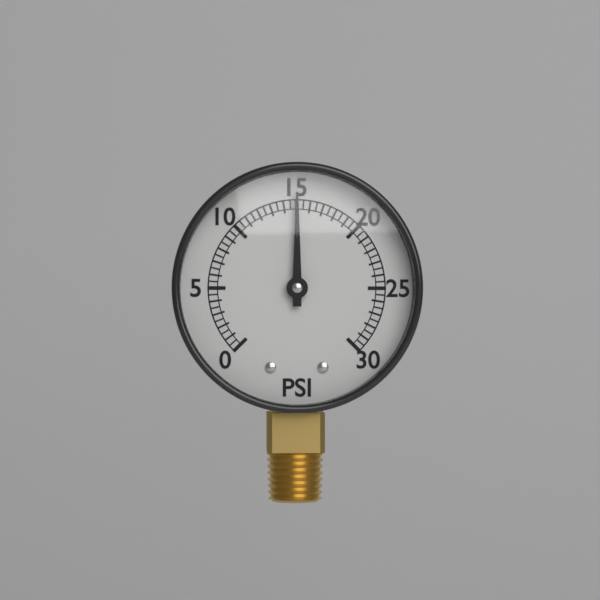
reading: 15.0 psi
